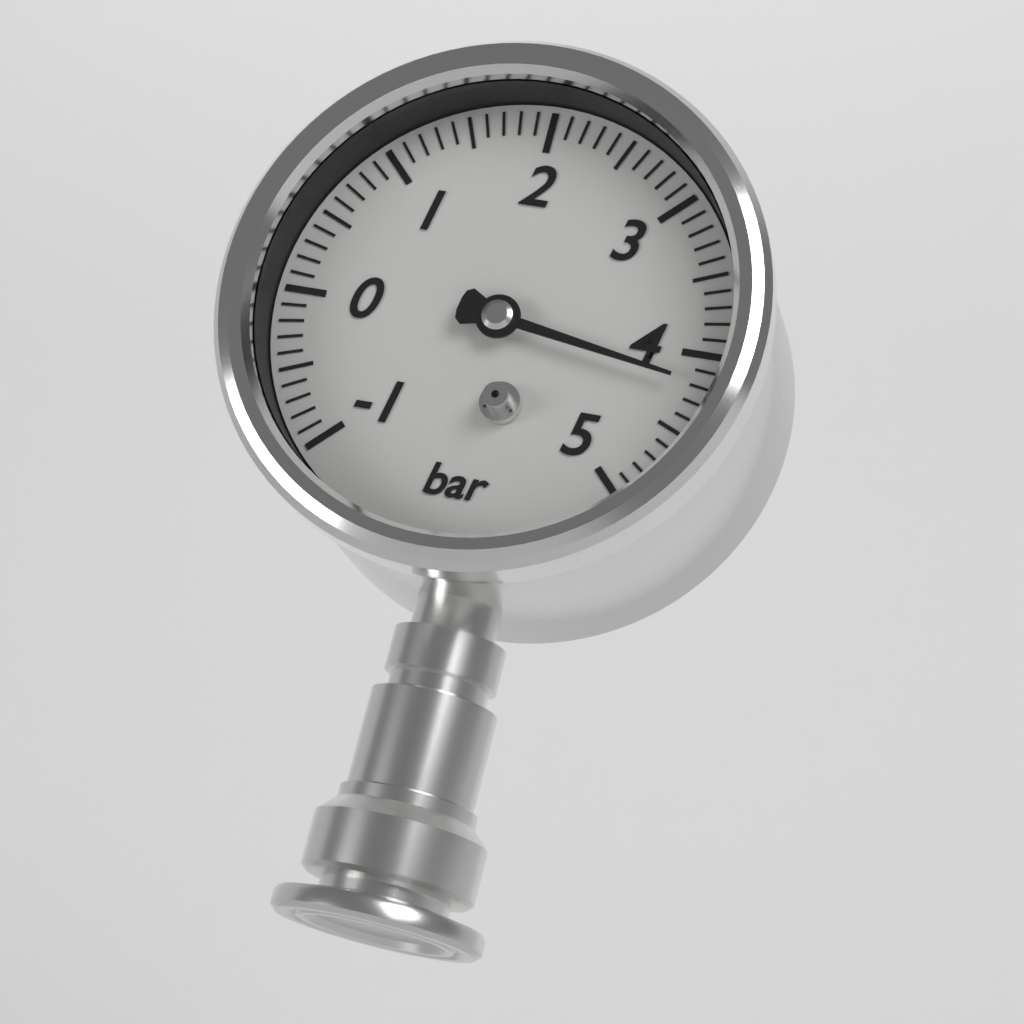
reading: 4.2 bar
